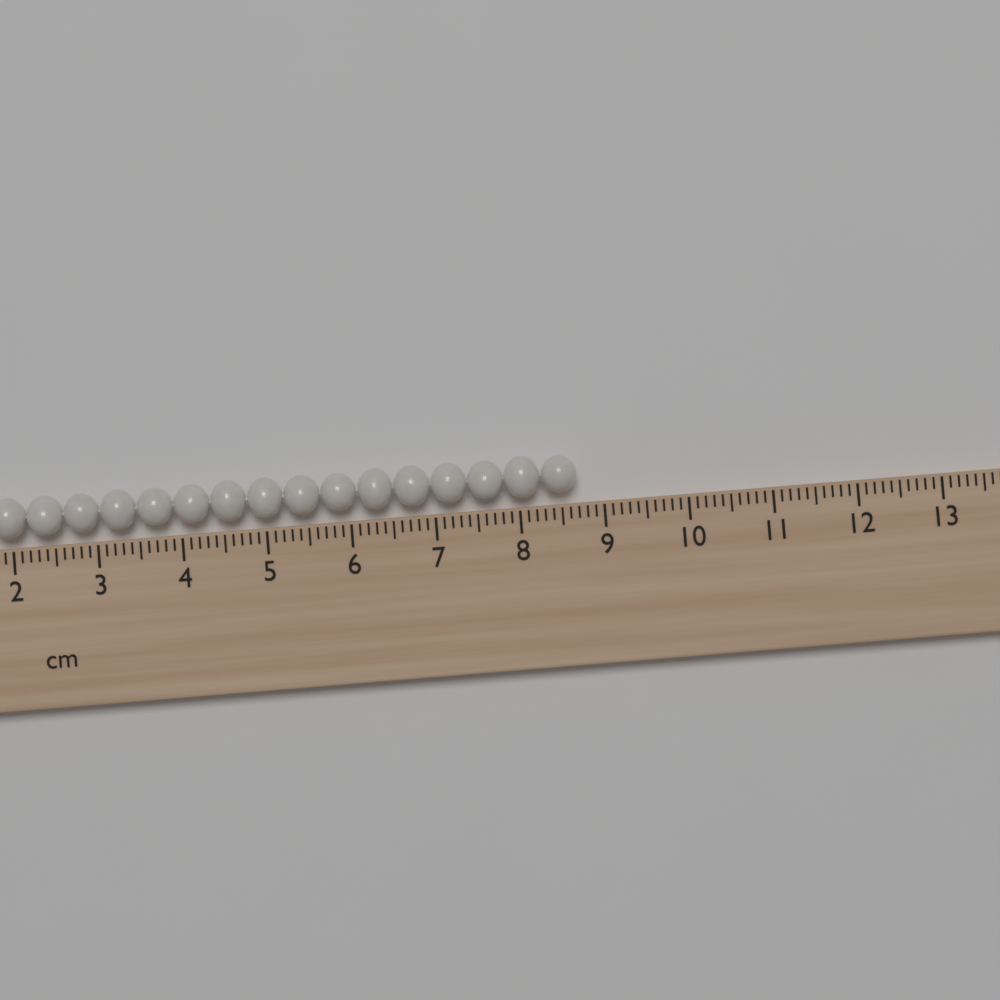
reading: 8.7 cm
